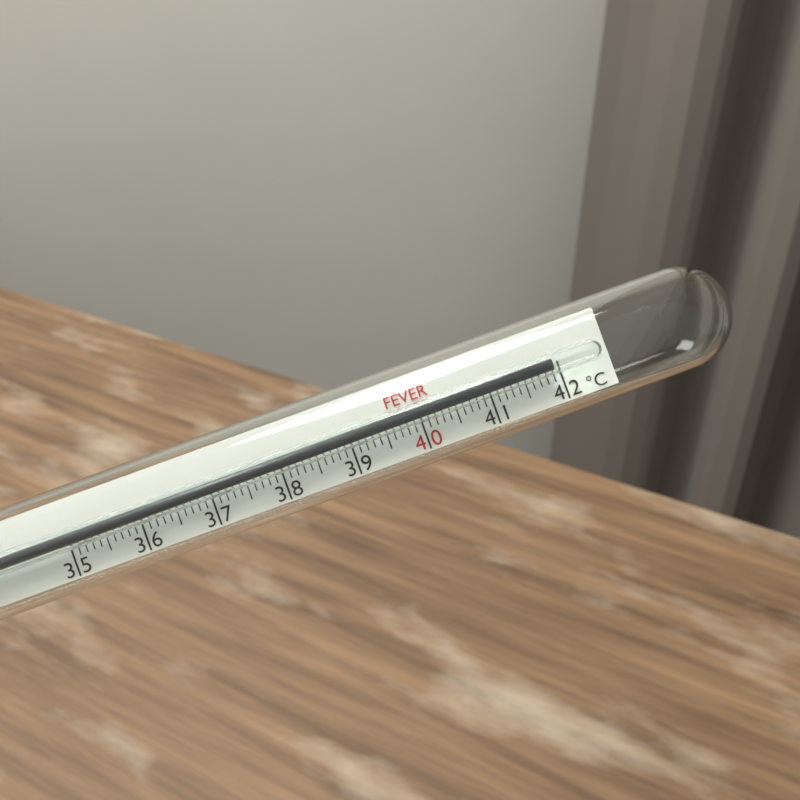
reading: 41.9 °C
